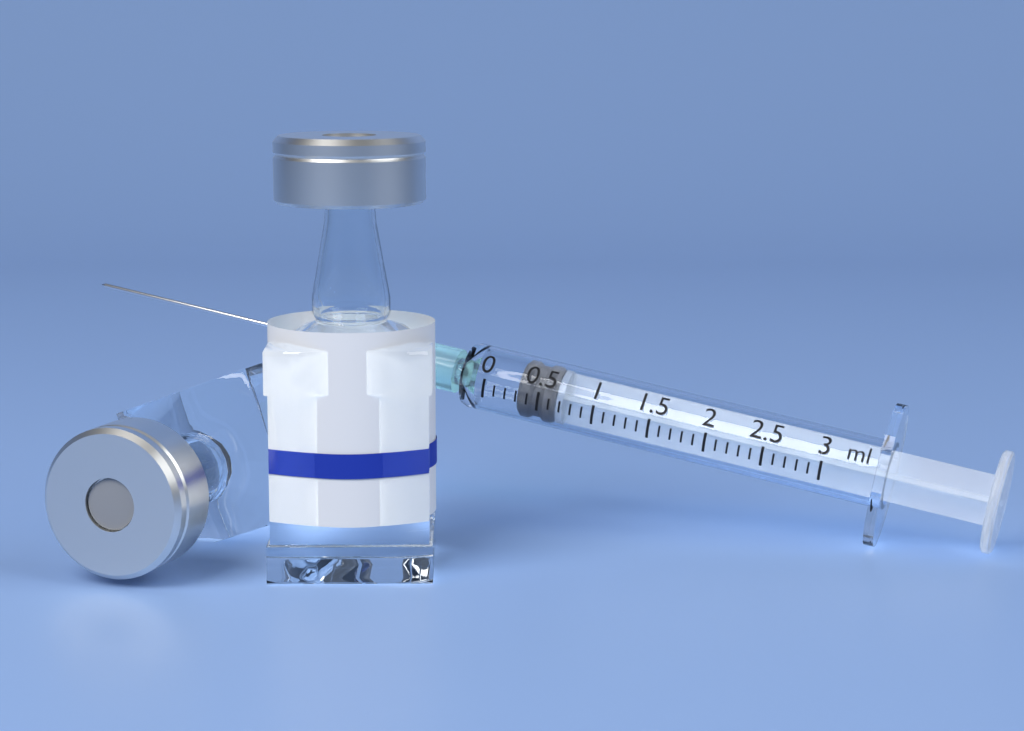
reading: 0.3 ml
